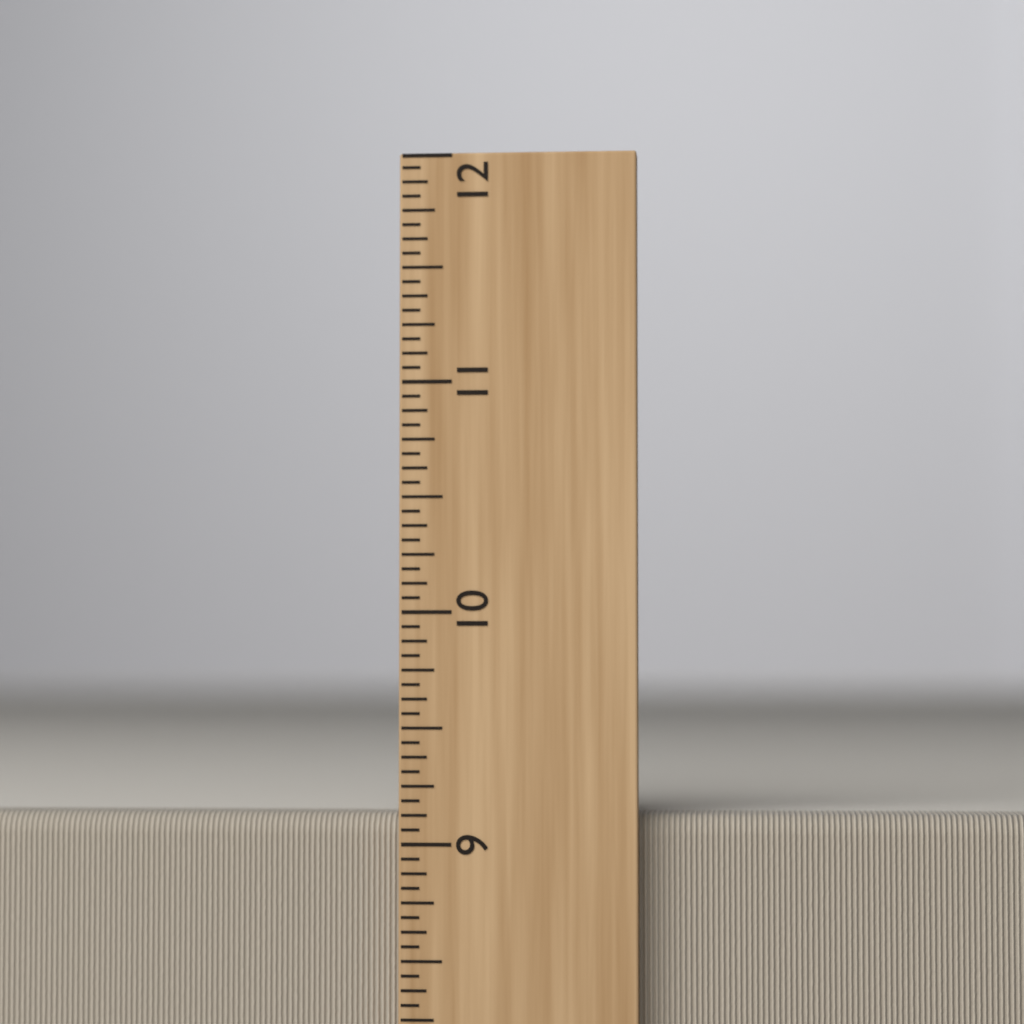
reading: 9.1250 inch
